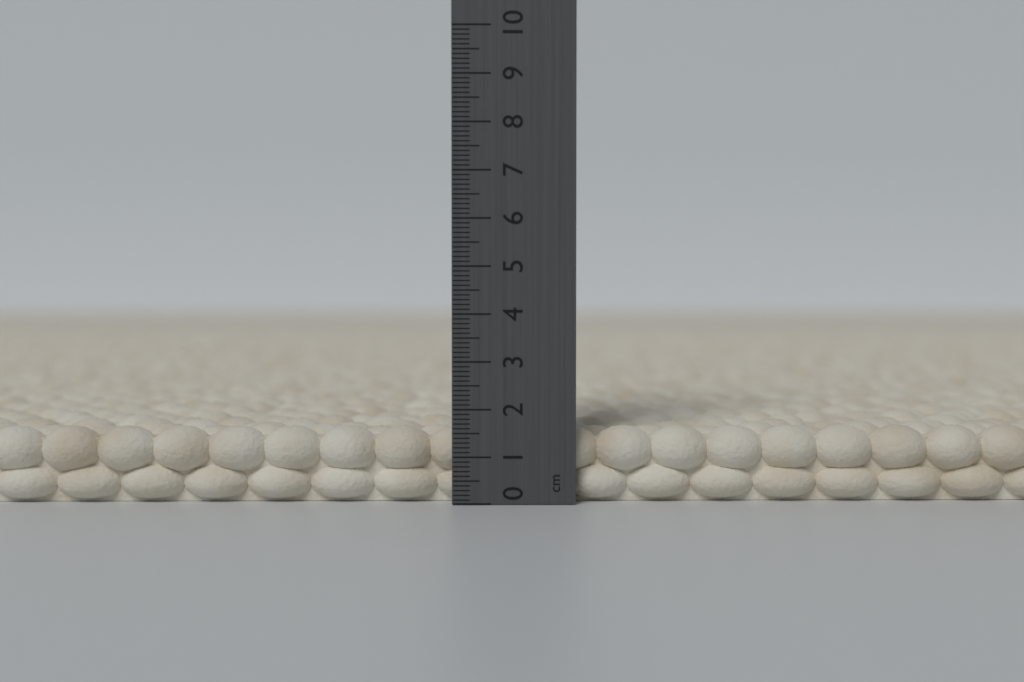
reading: 1.6 cm
